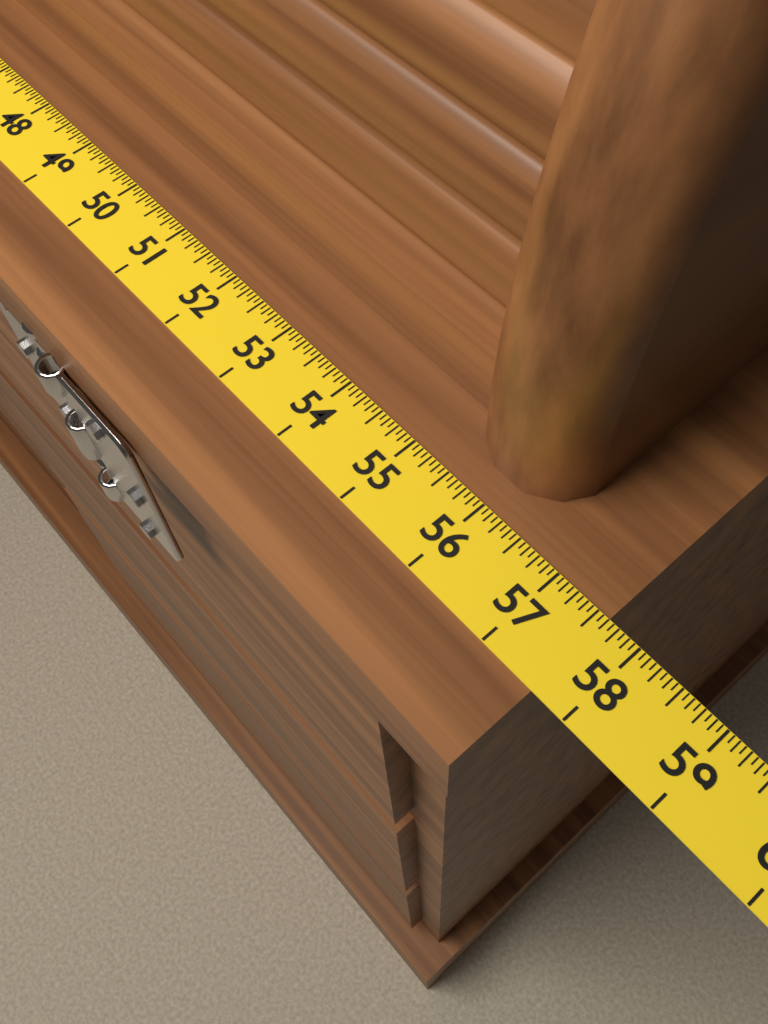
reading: 57.6250 (no unit)
